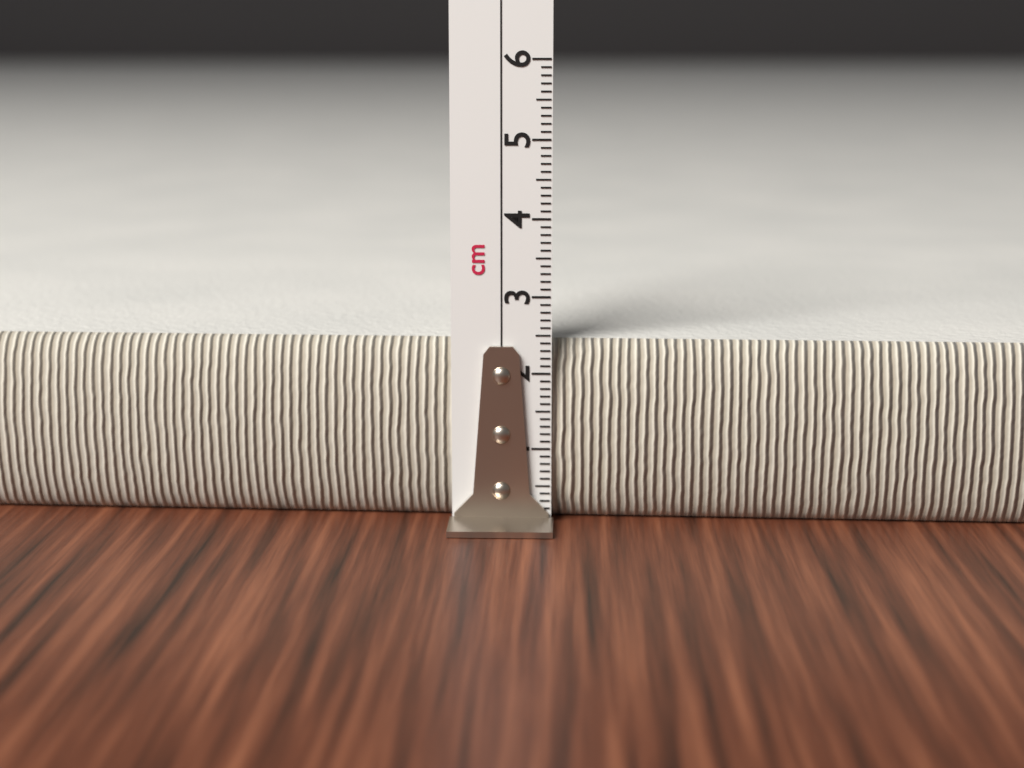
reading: 2.4 cm
